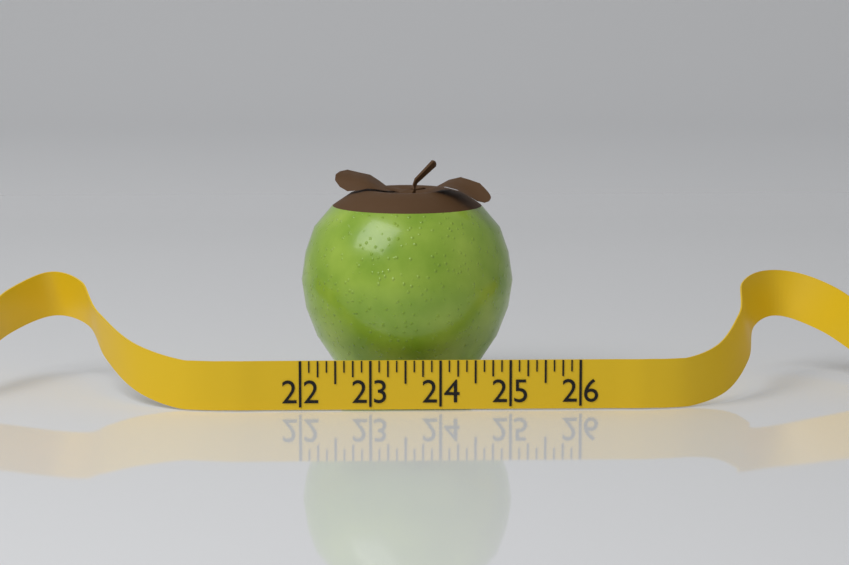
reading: 25.125 (no unit)
